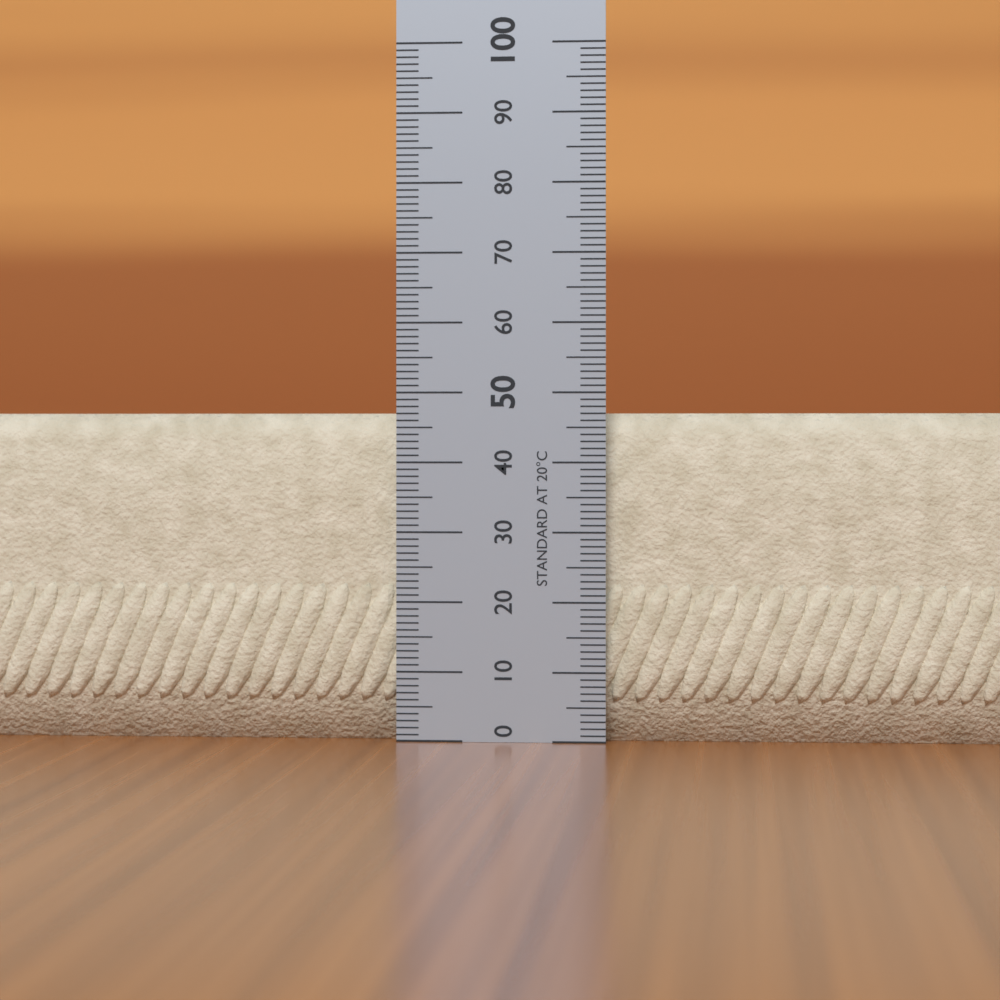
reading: 47 (no unit)
